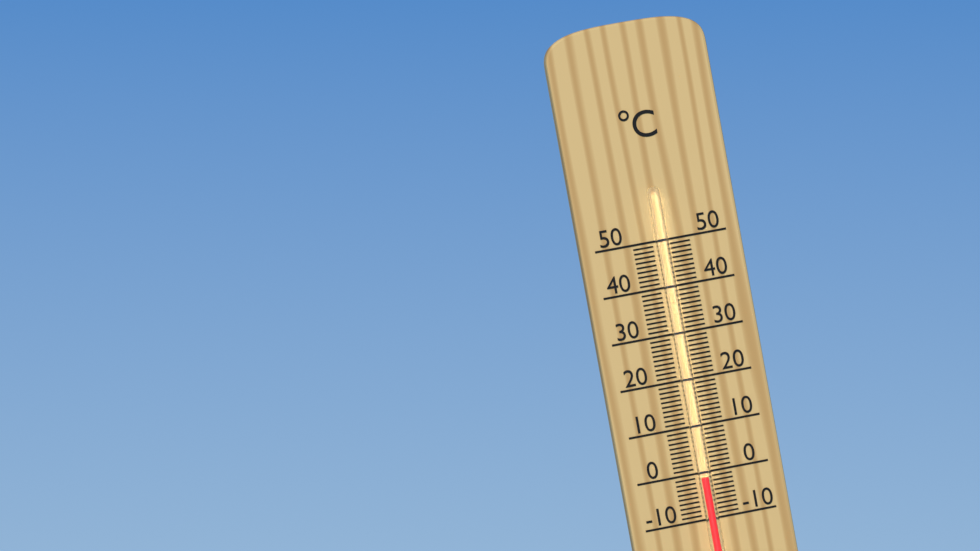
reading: -1 °C
